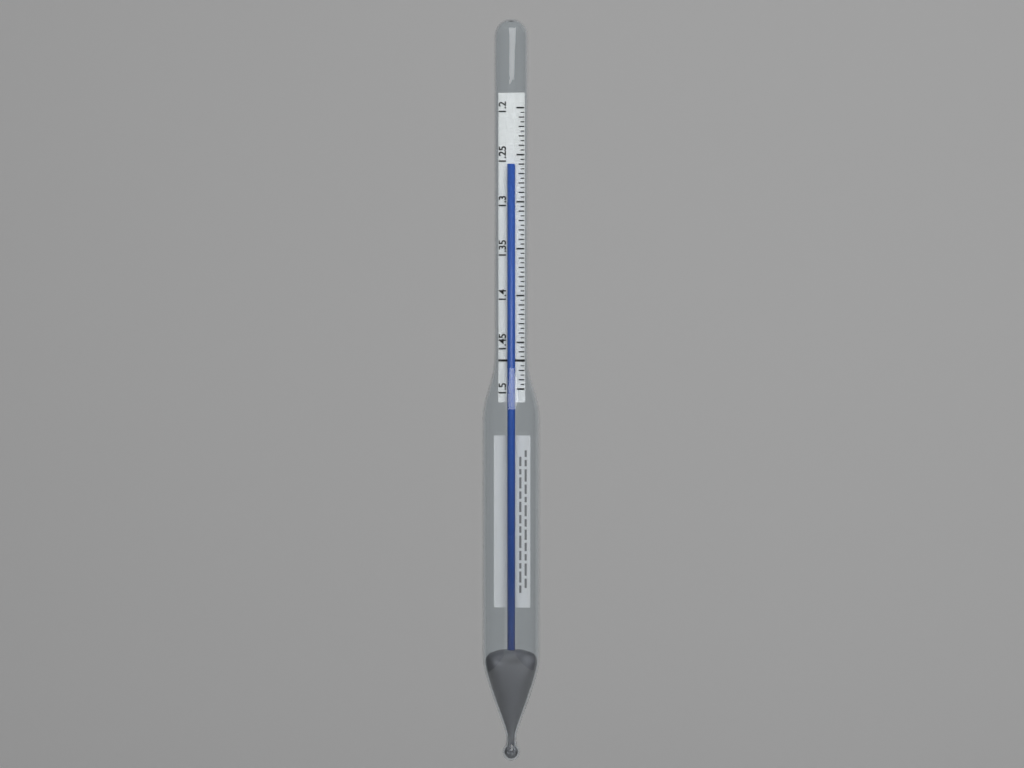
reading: 1.260 (no unit)
